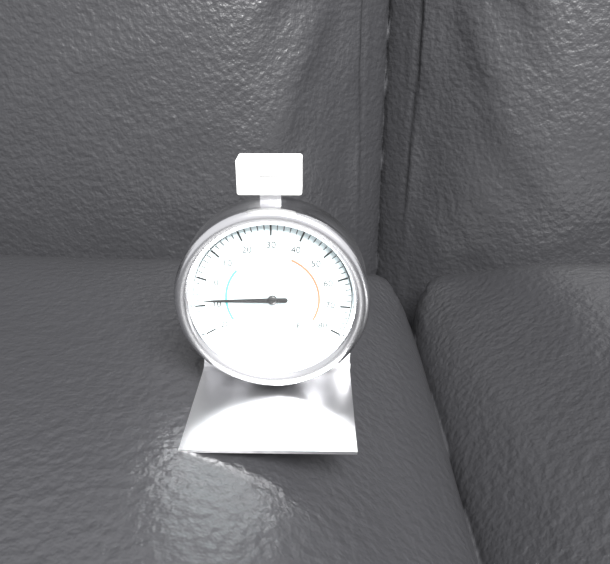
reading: -8 °F
